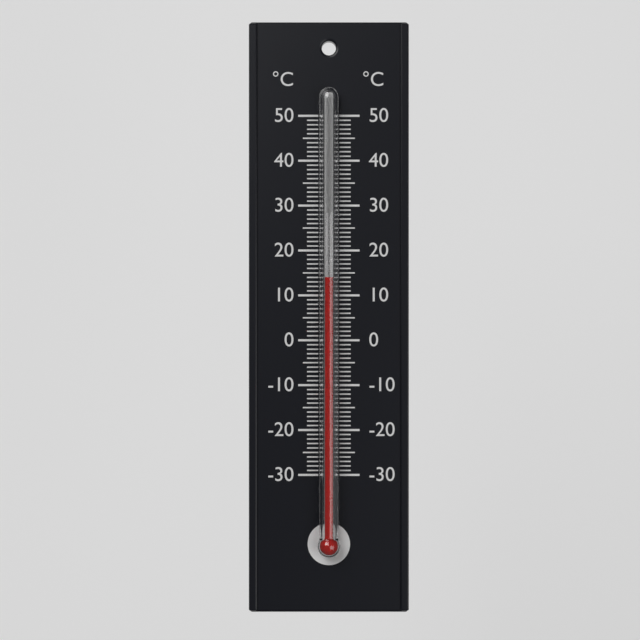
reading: 14 °C
